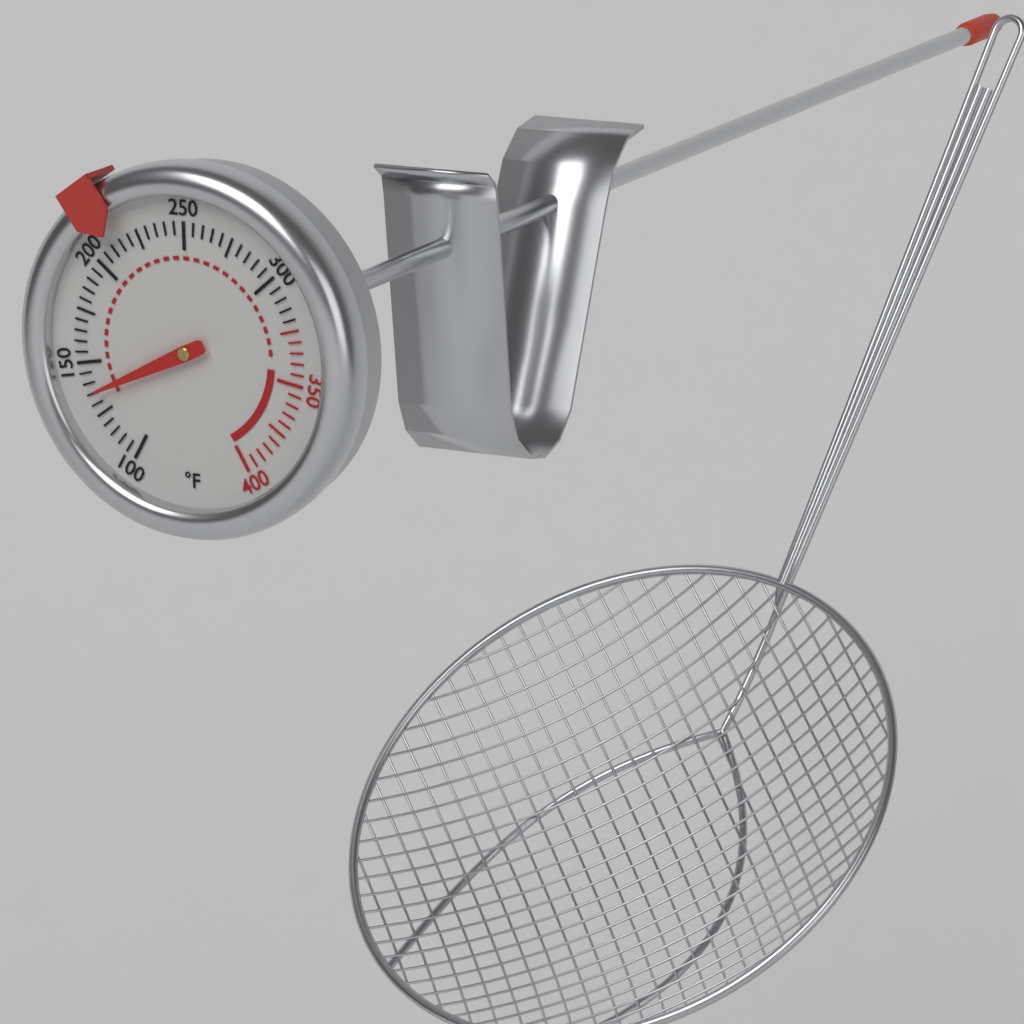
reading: 135 °F
